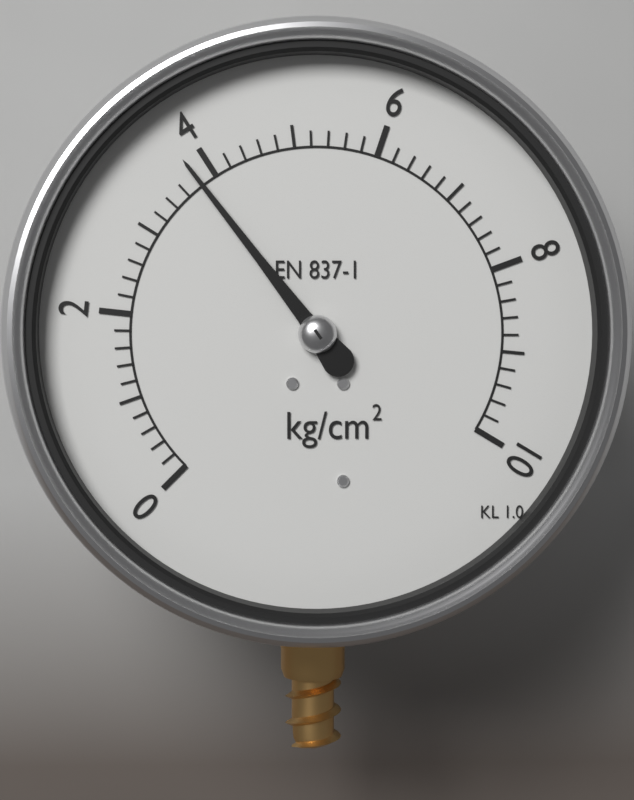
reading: 3.8 kg/cm²
